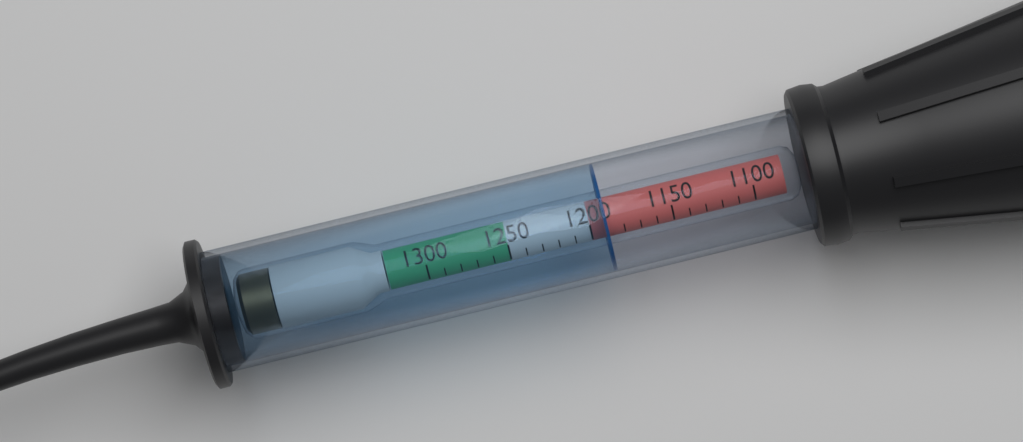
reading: 1190 (no unit)
